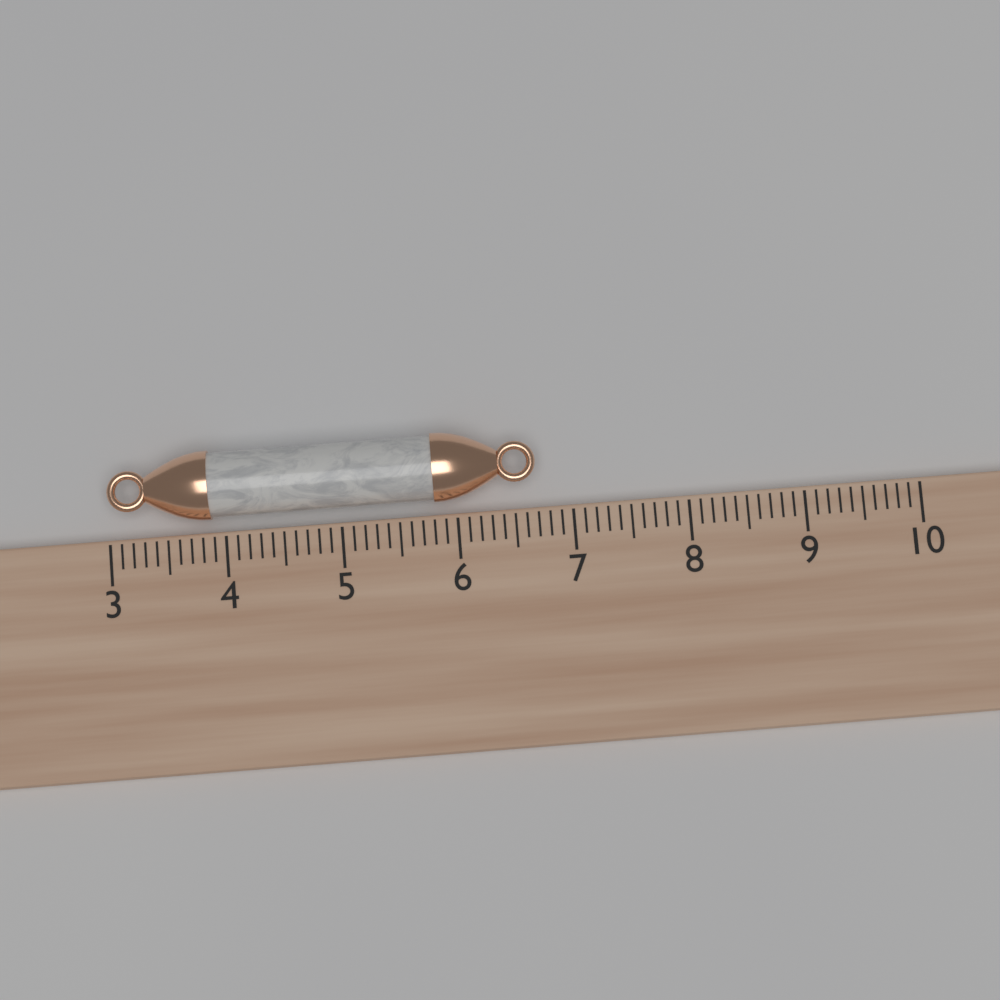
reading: 6.7 (no unit)
